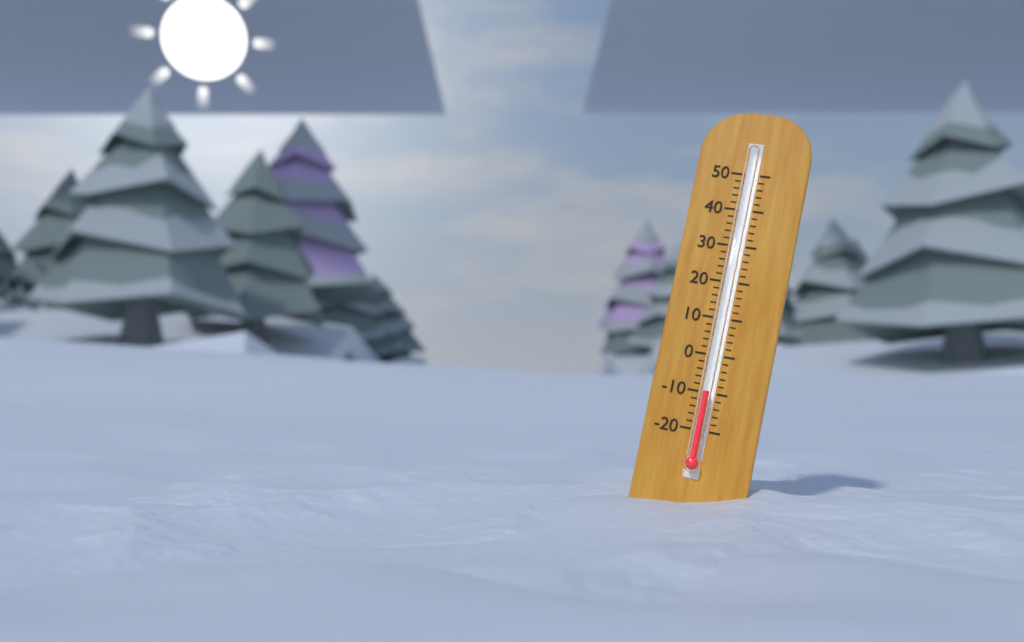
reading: -10 (no unit)
